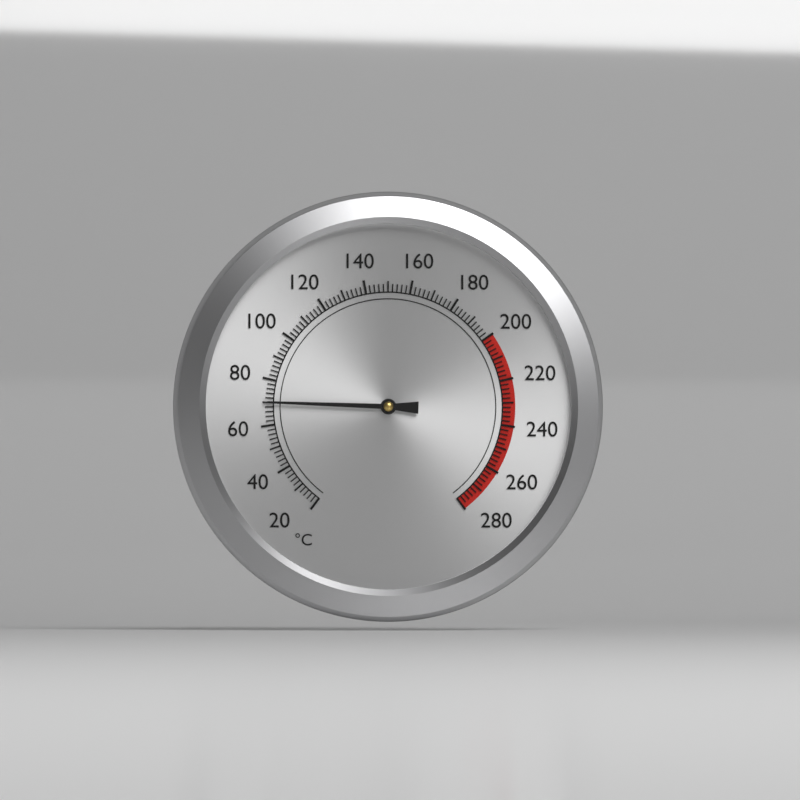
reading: 70 °C
